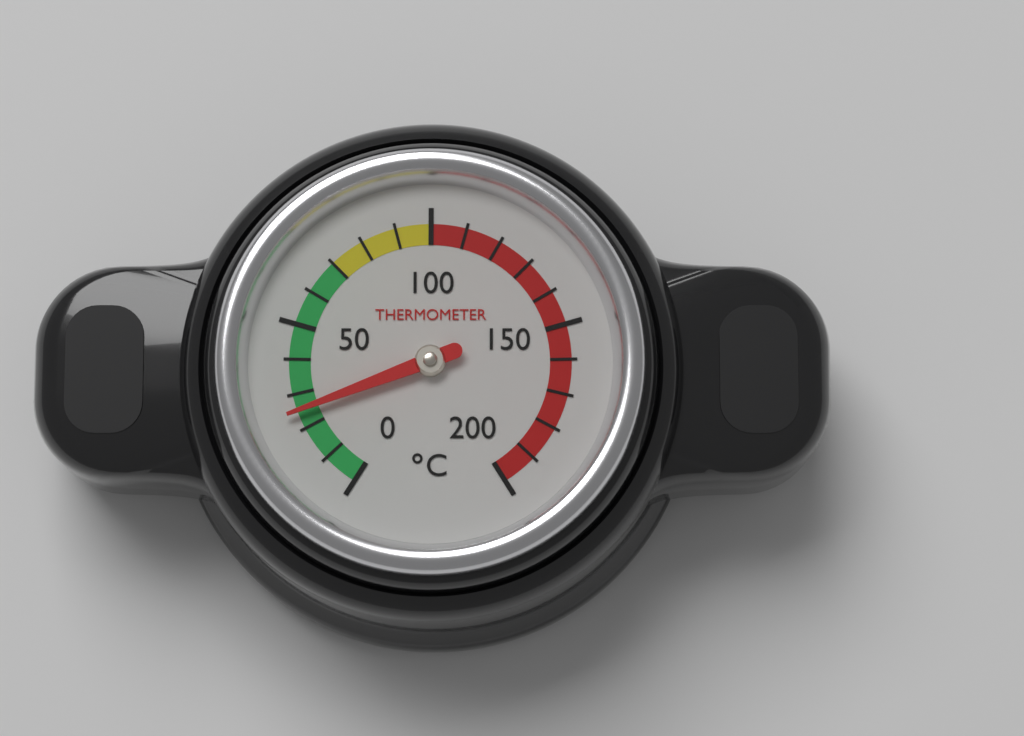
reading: 25 °C
